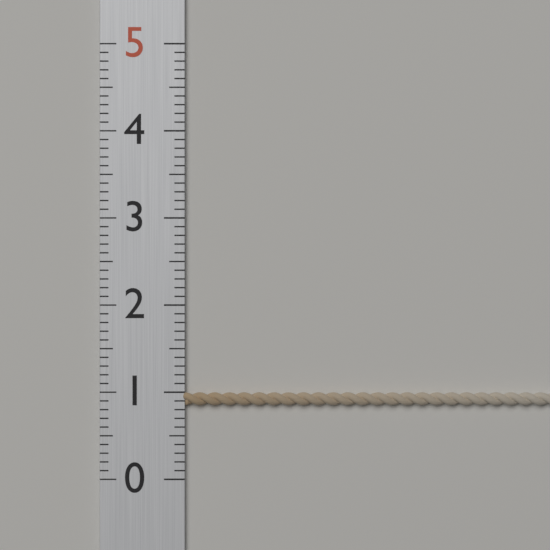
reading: 1.0 (no unit)
